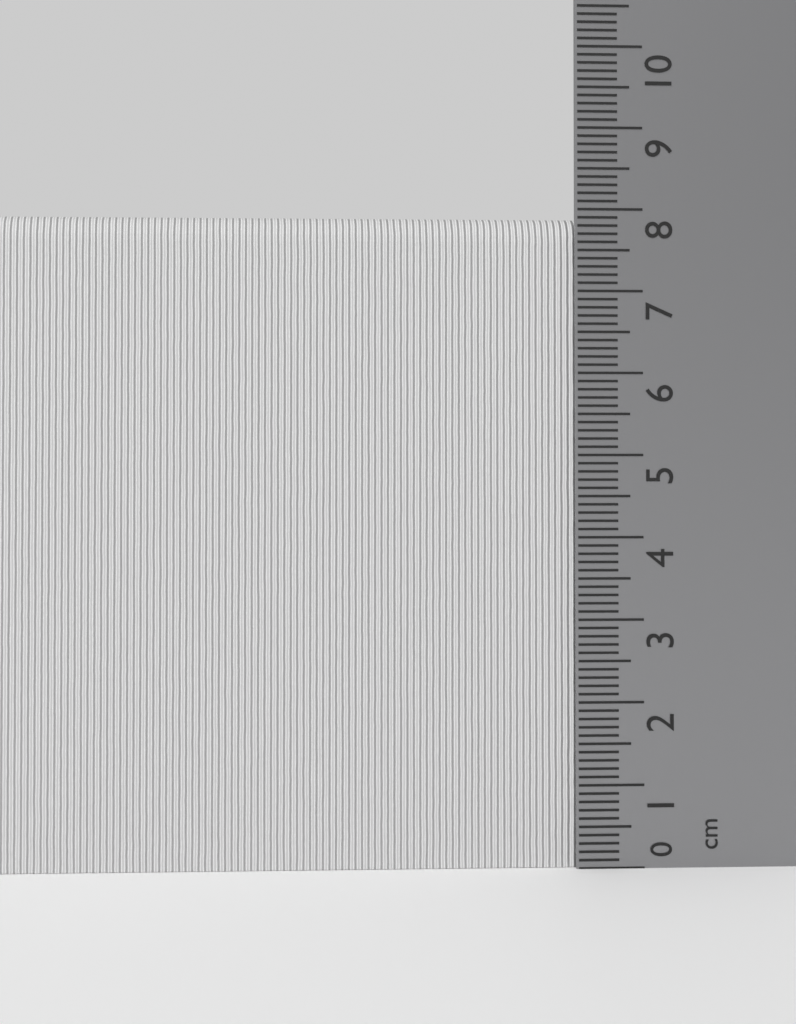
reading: 7.9 cm
